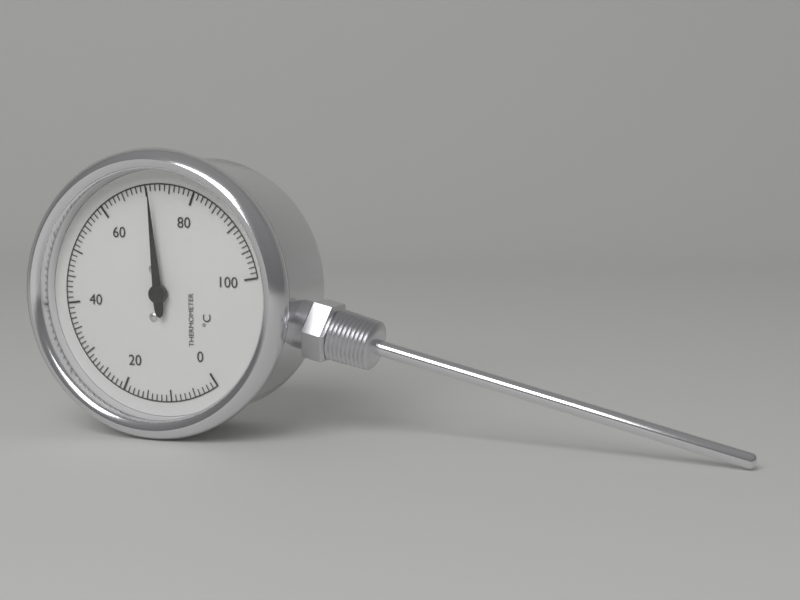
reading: 71 °C
